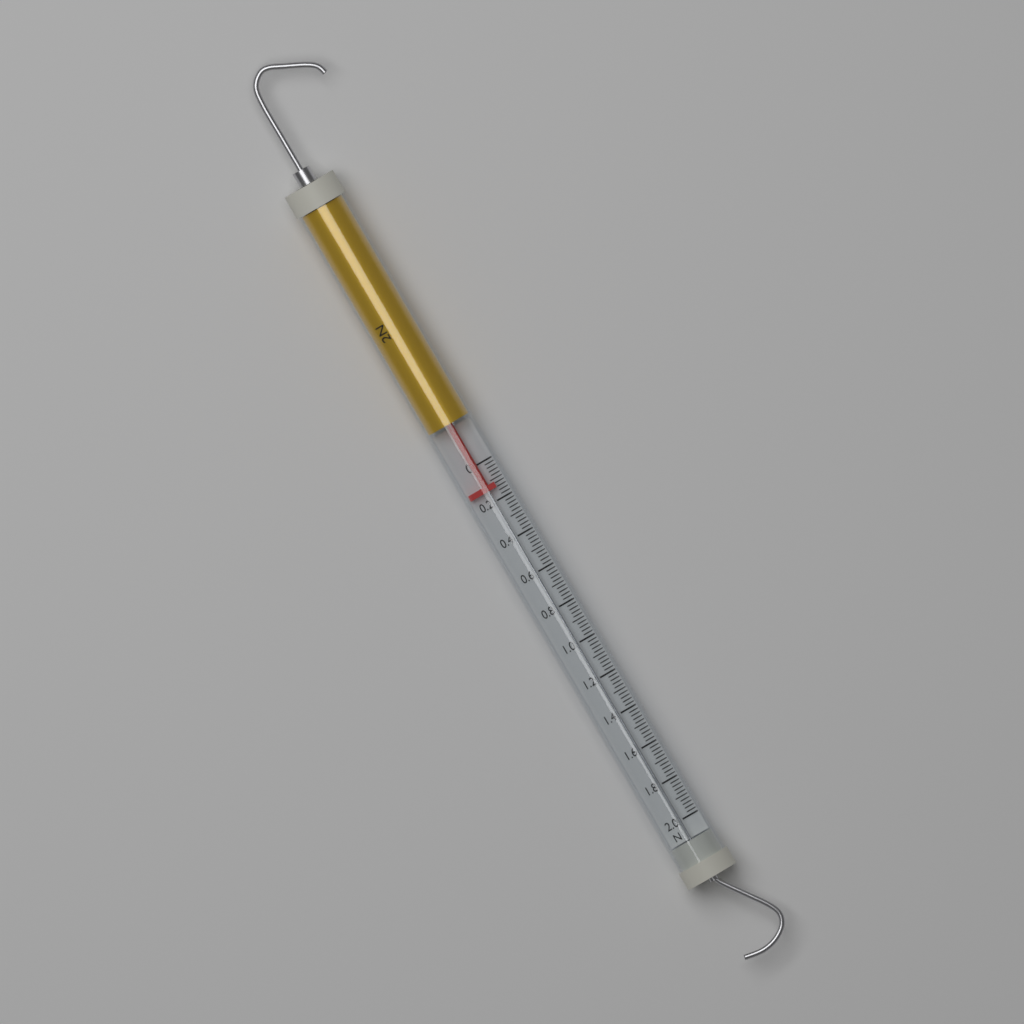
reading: 0.14 N
